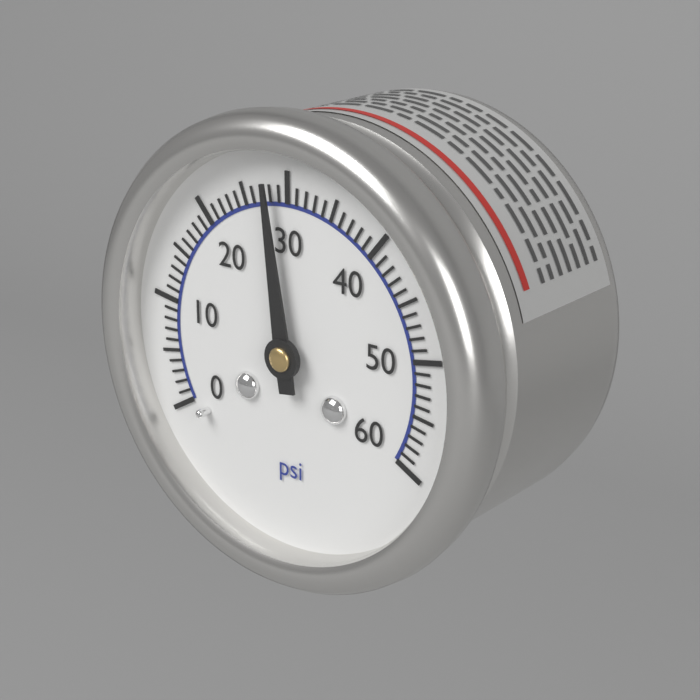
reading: 28 psi
